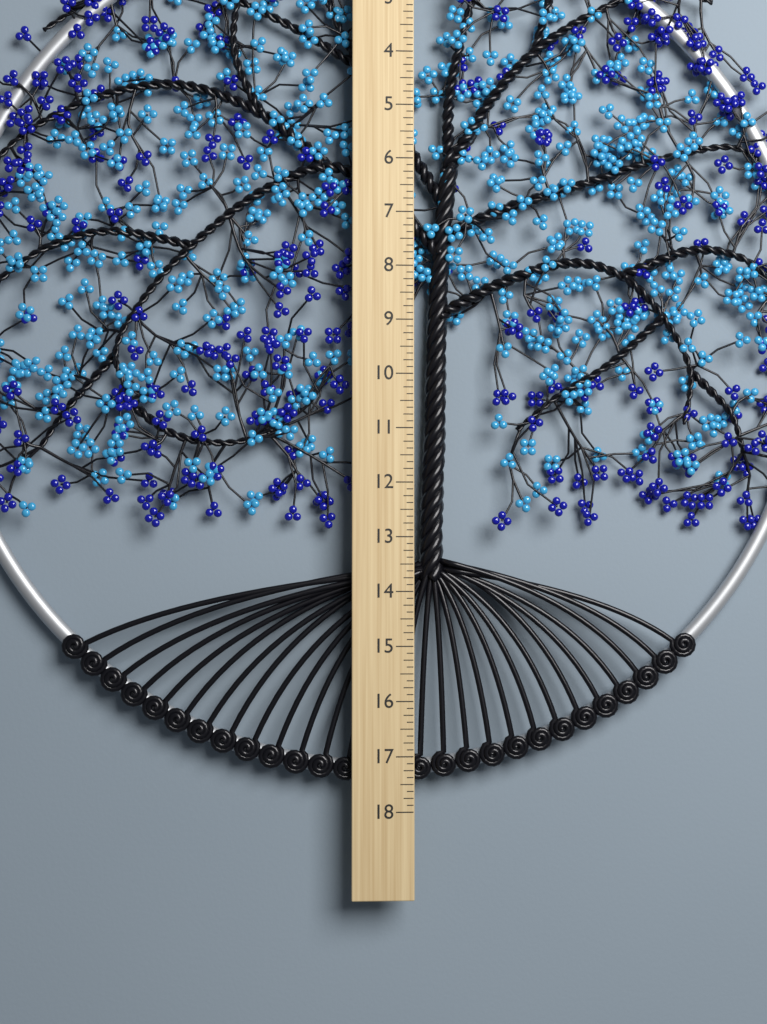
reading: 17.500 (no unit)
